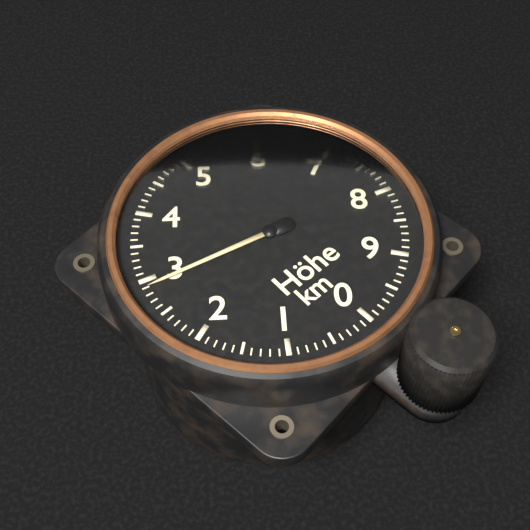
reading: 2.9 km
